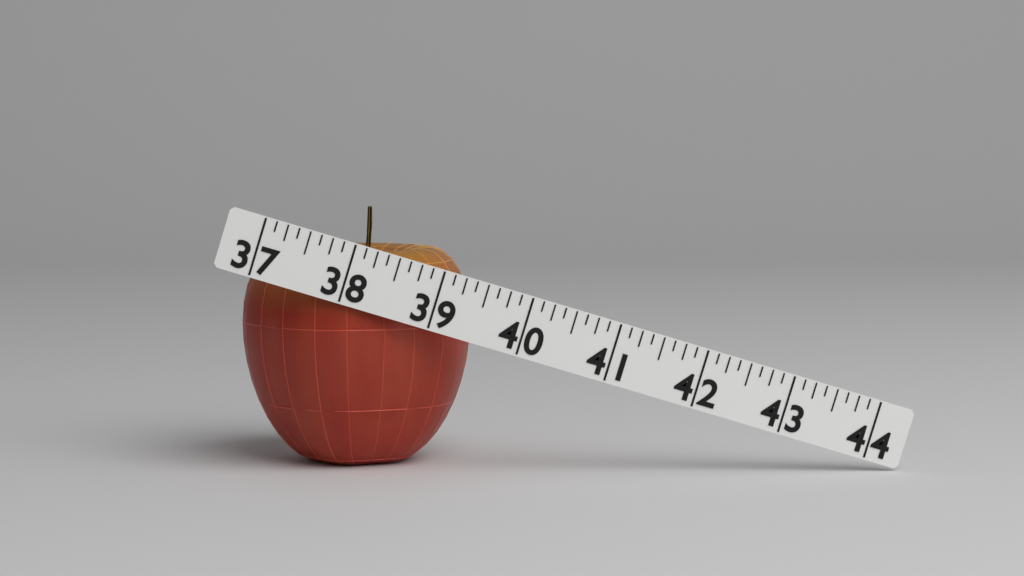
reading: 39.625 (no unit)
